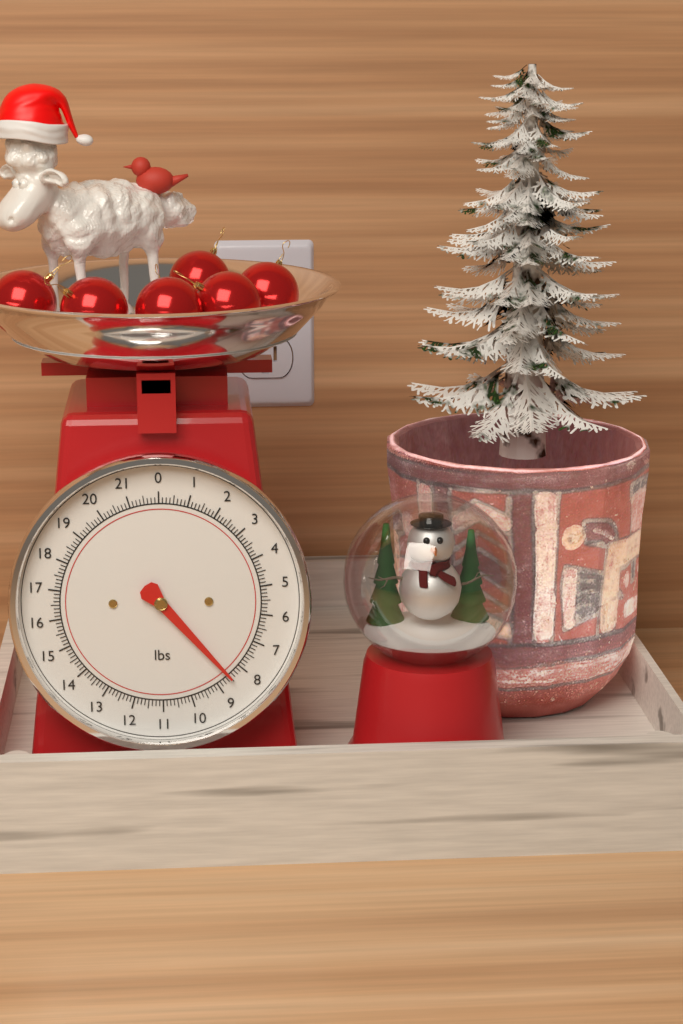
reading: 8.500 lbs
